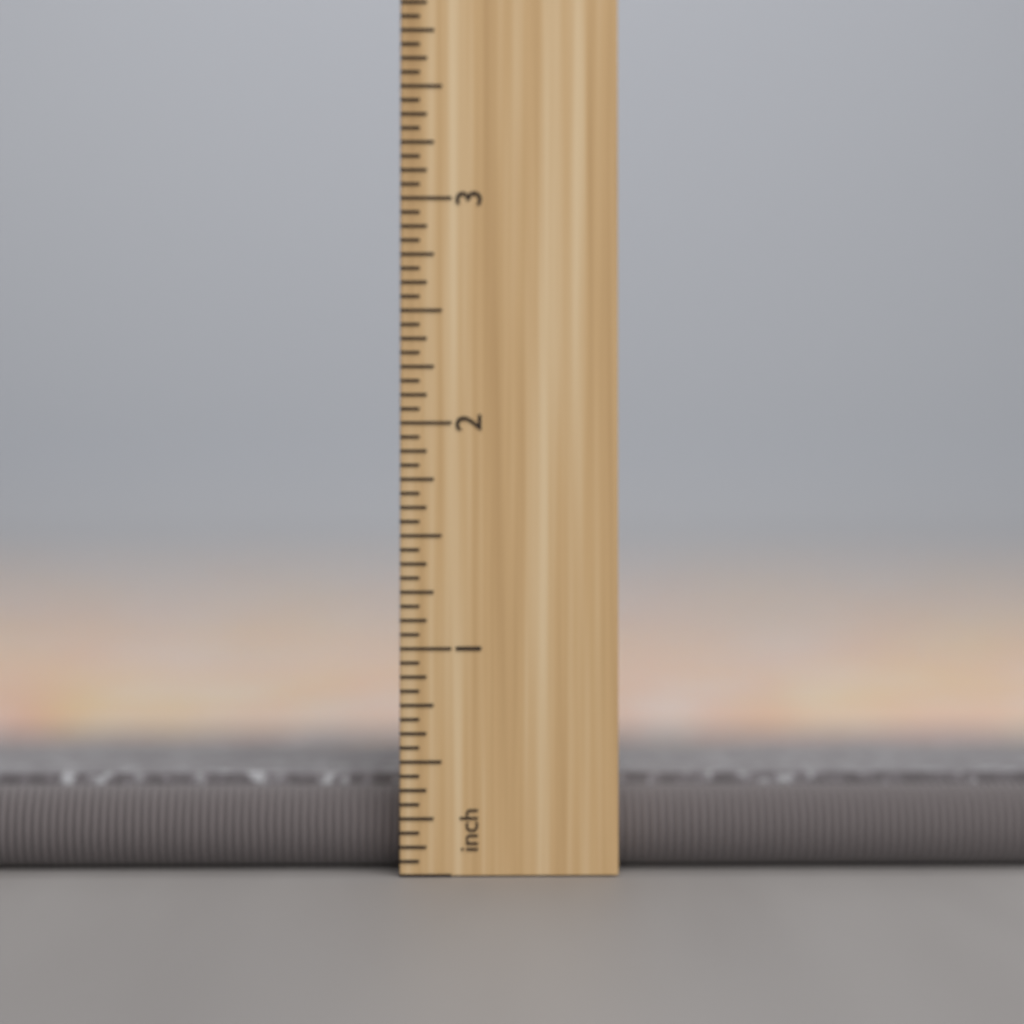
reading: 0.4375 inch
